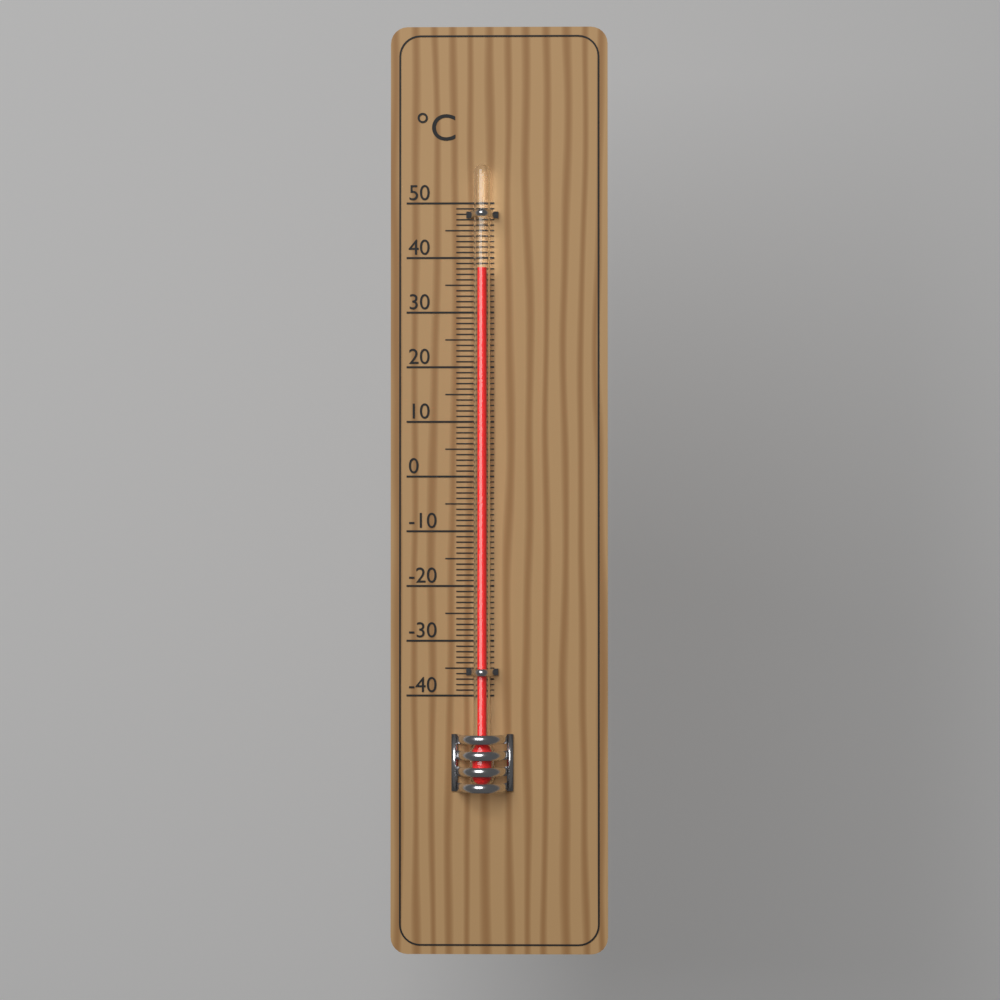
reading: 38 °C
